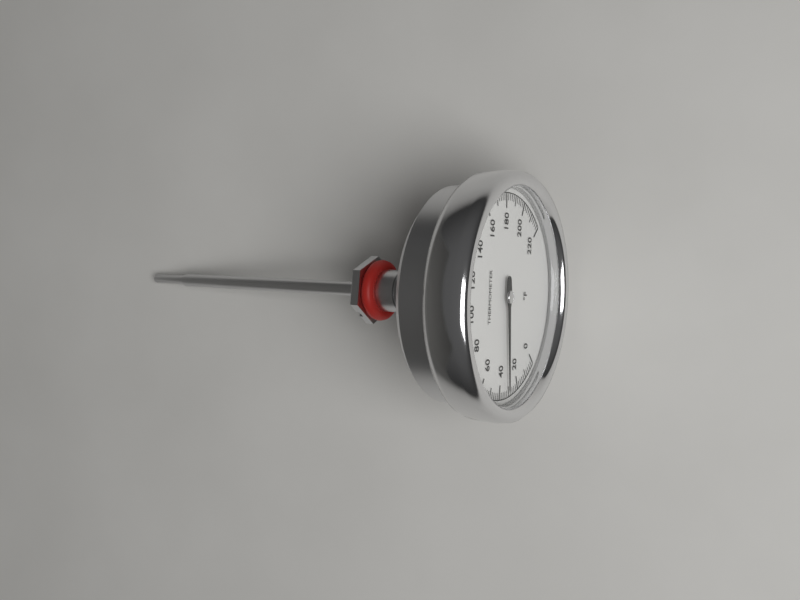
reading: 32 °F
